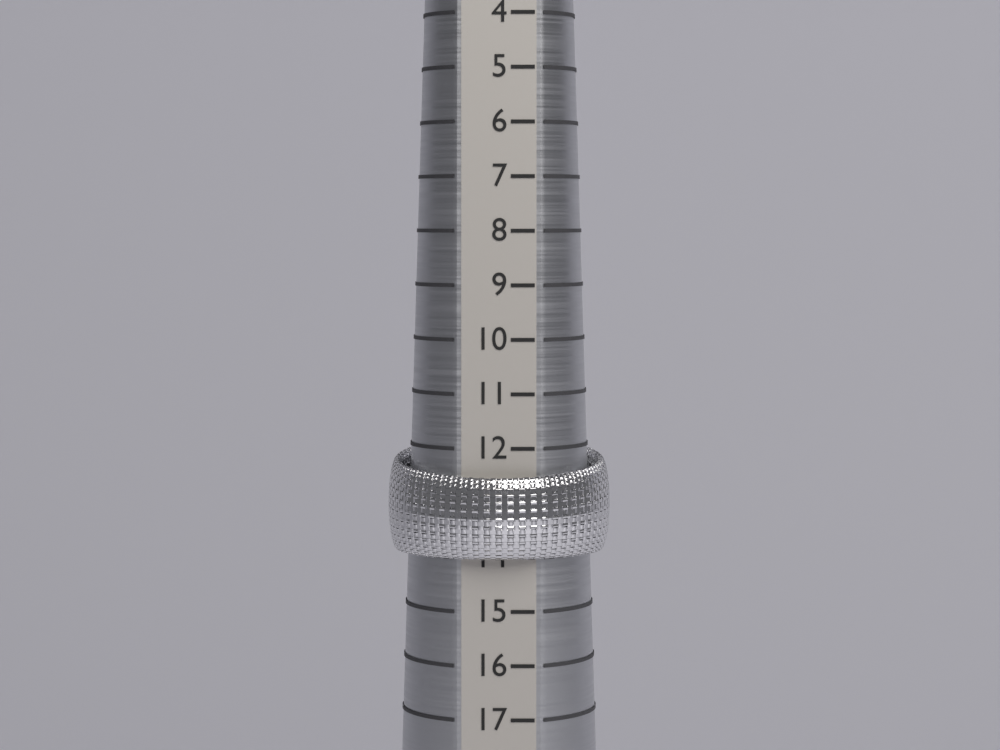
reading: 14 (no unit)
